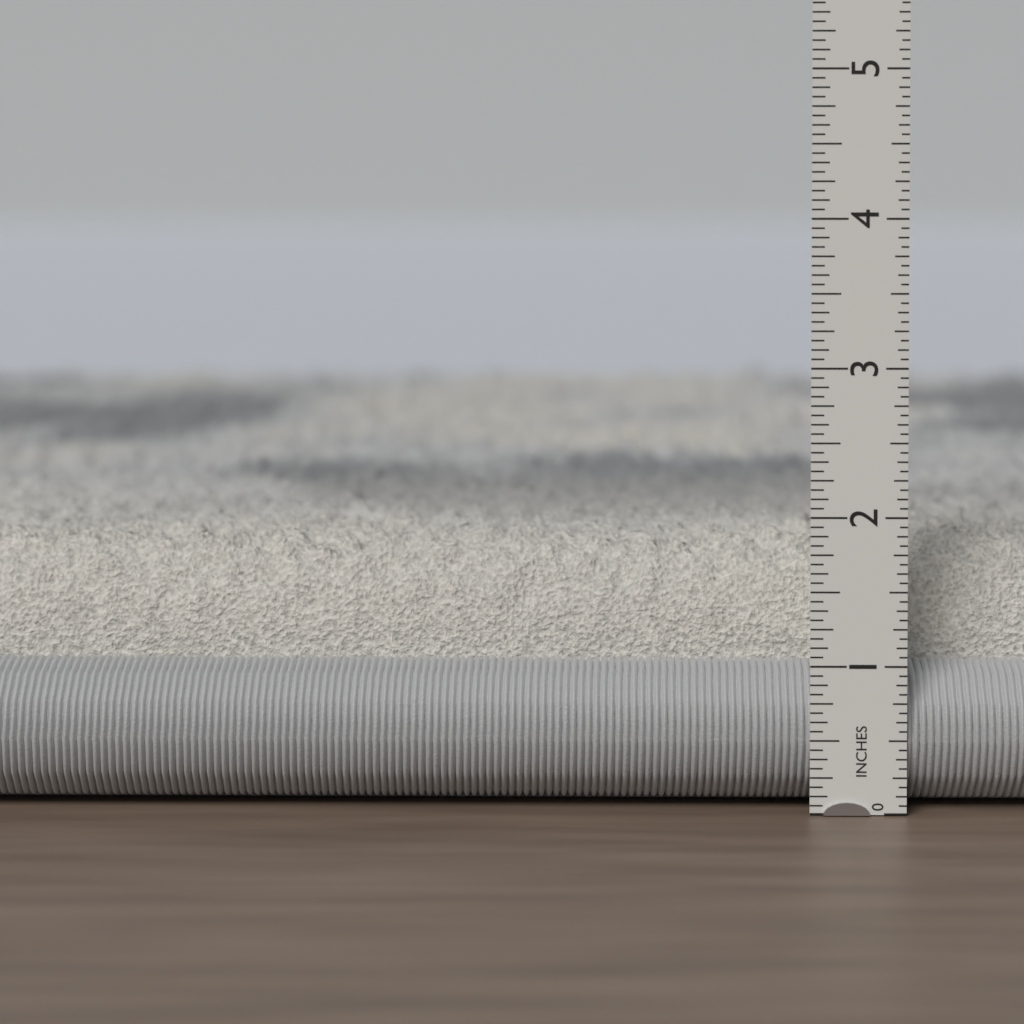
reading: 1.8125 in
